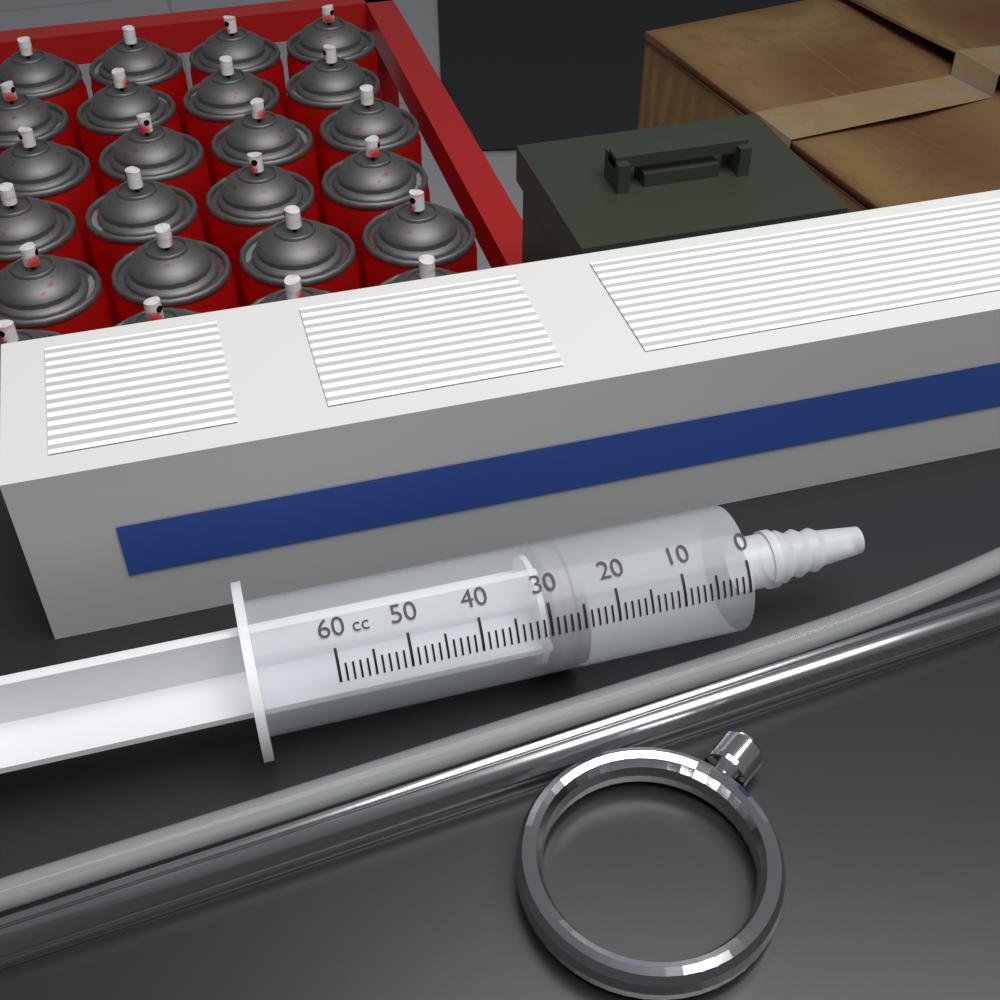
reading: 24 cc
